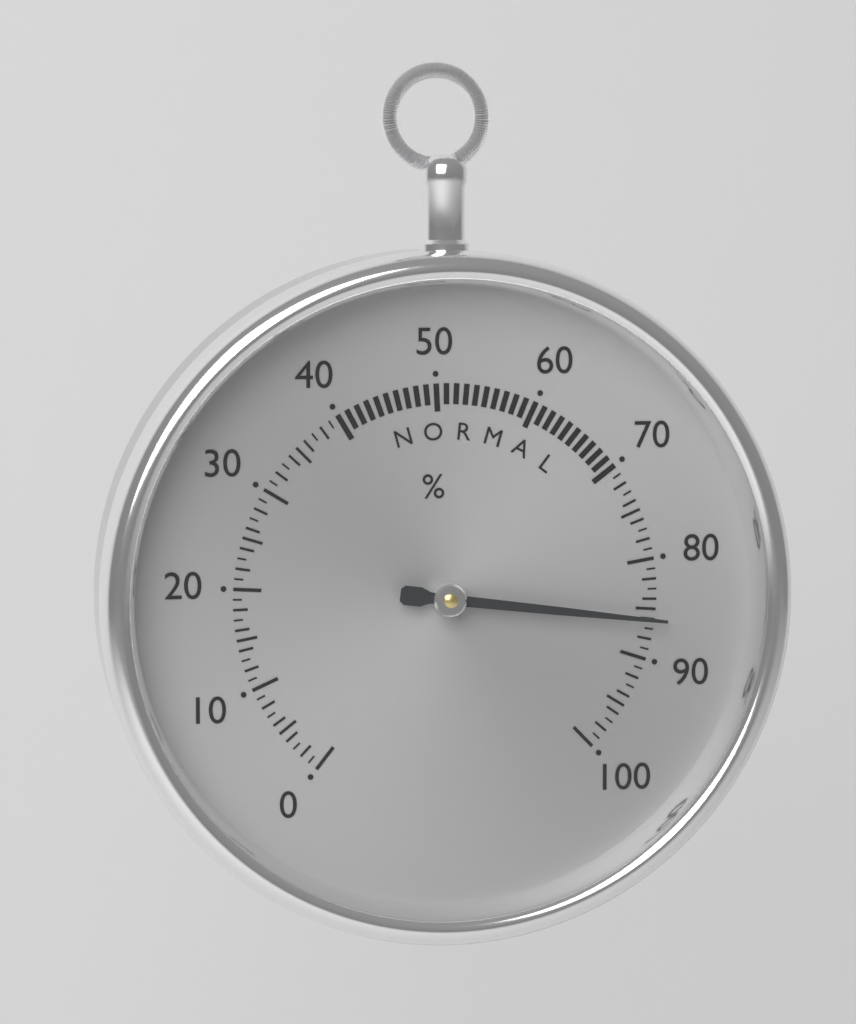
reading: 86 %
